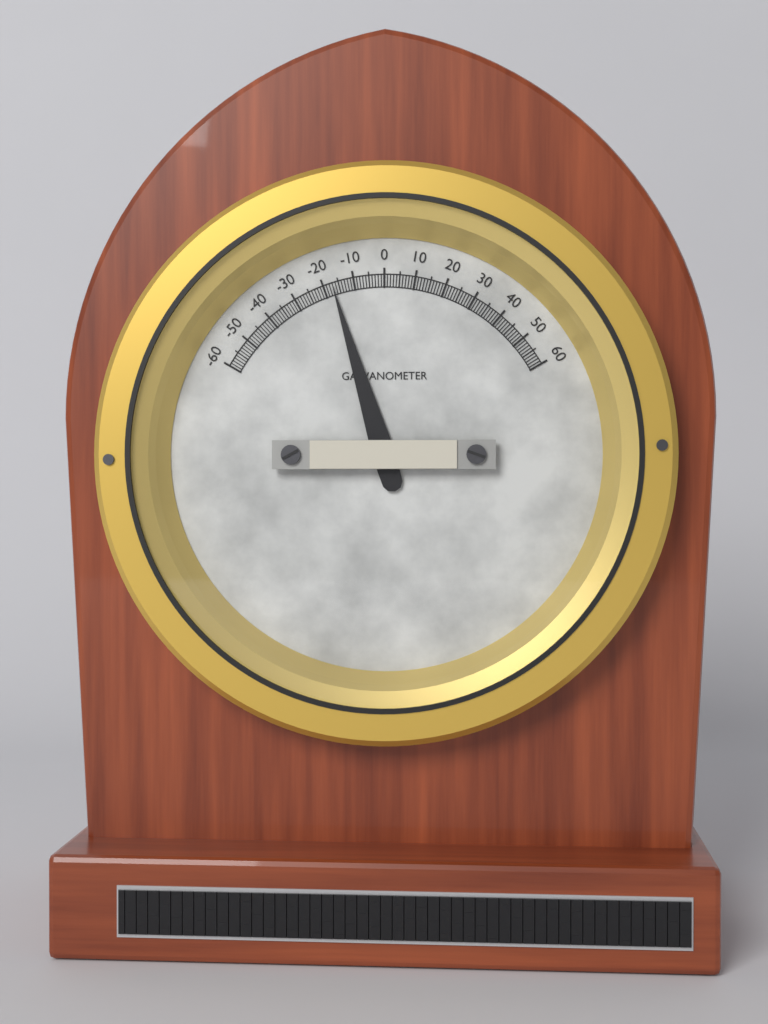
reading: -17 (no unit)
